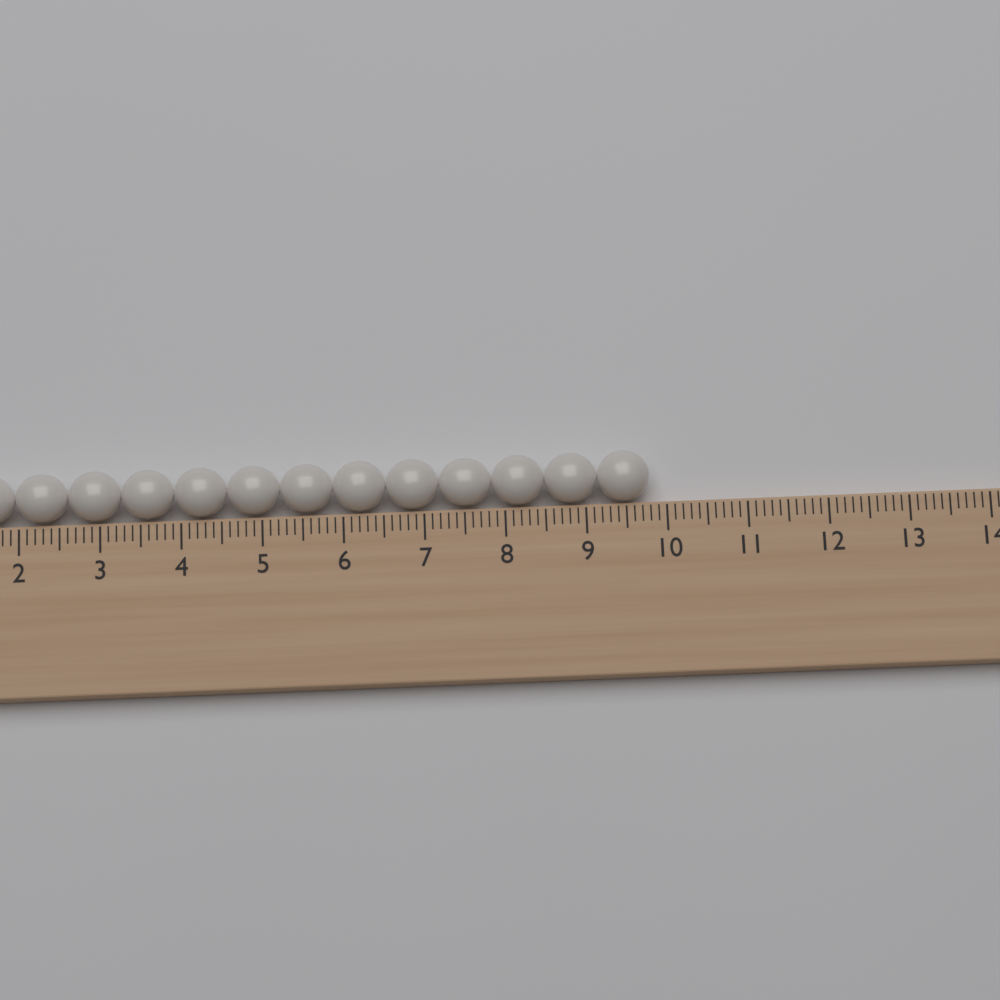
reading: 9.8 (no unit)
